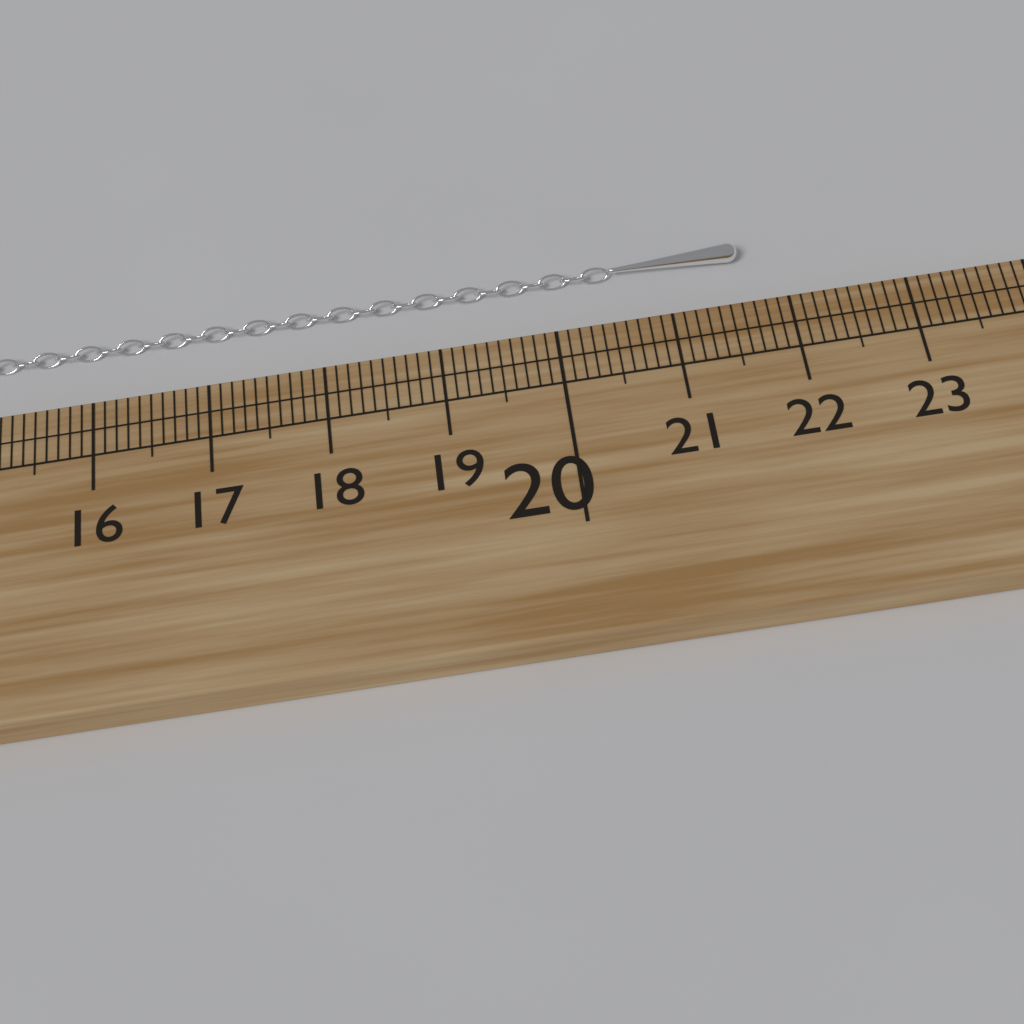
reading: 21.7 cm
